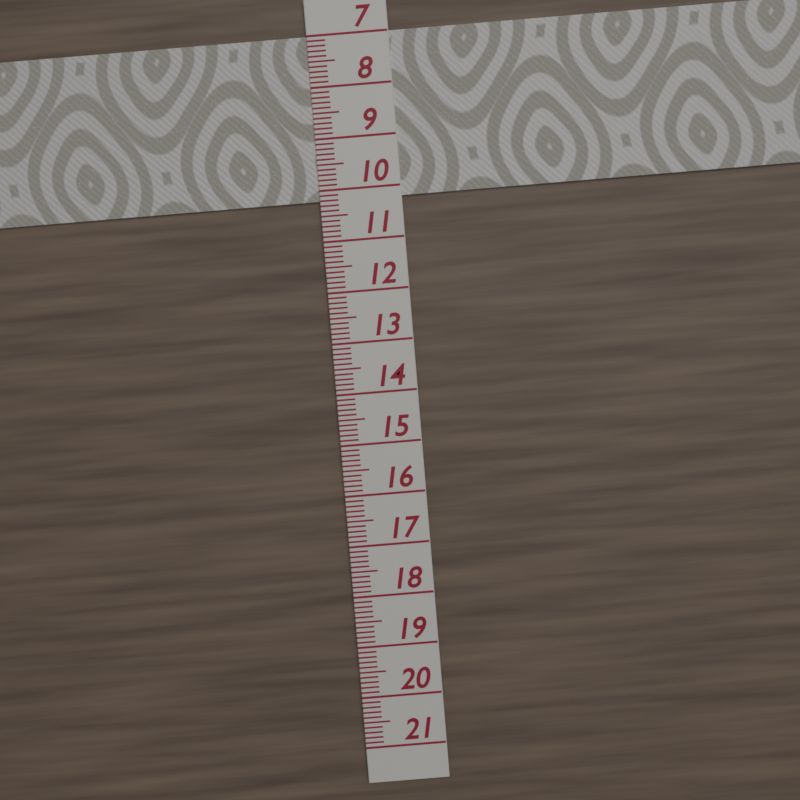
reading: 10.2 (no unit)
